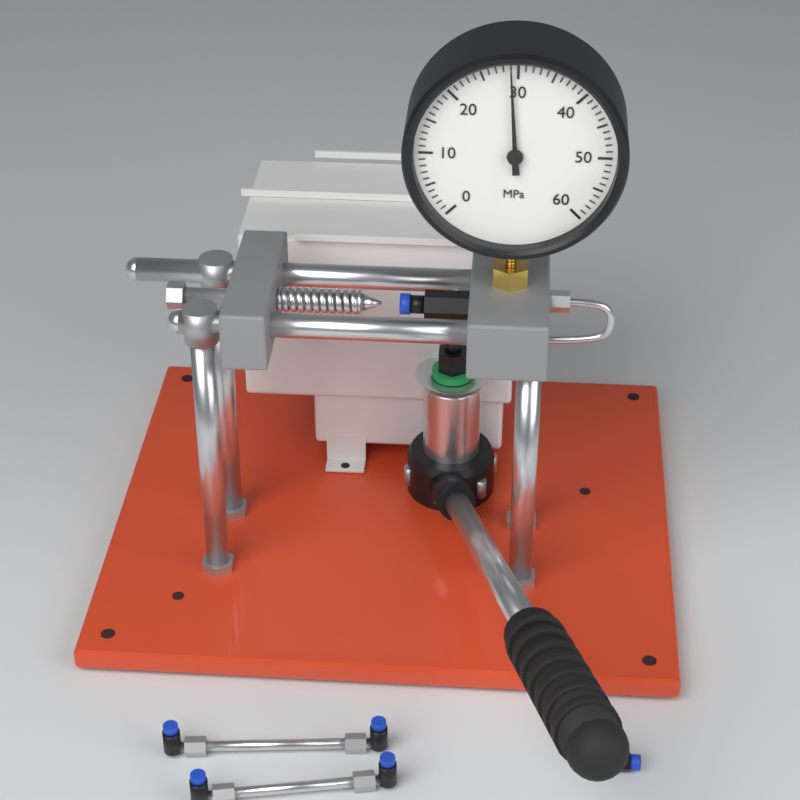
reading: 29 MPa
